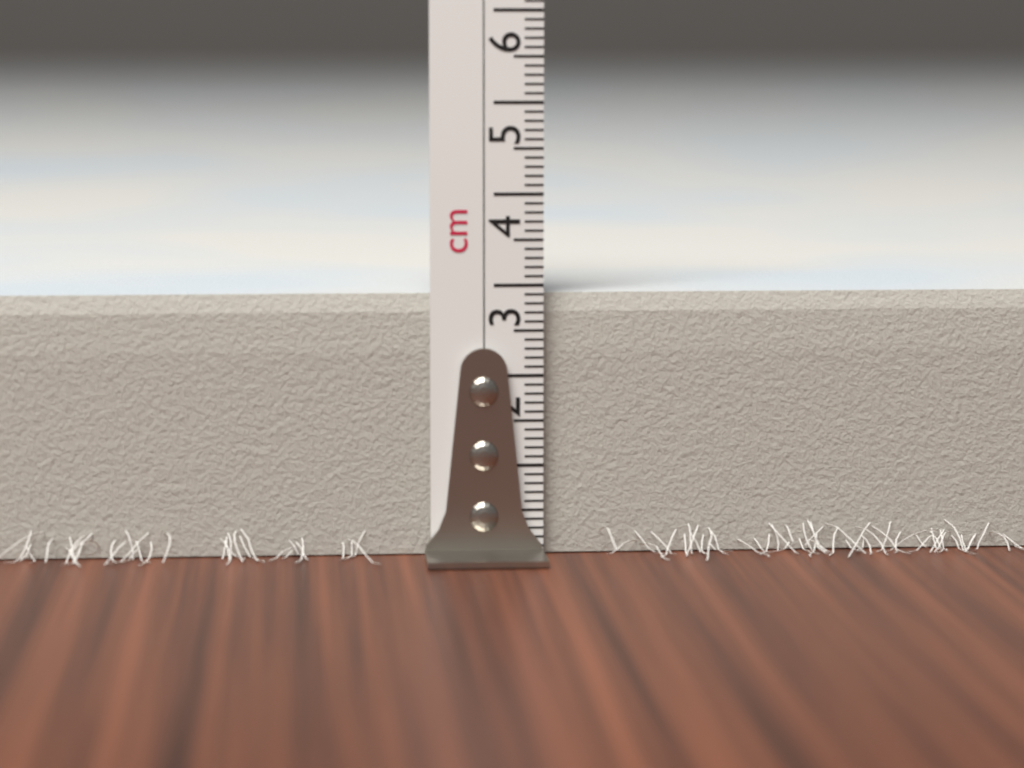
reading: 2.9 cm
